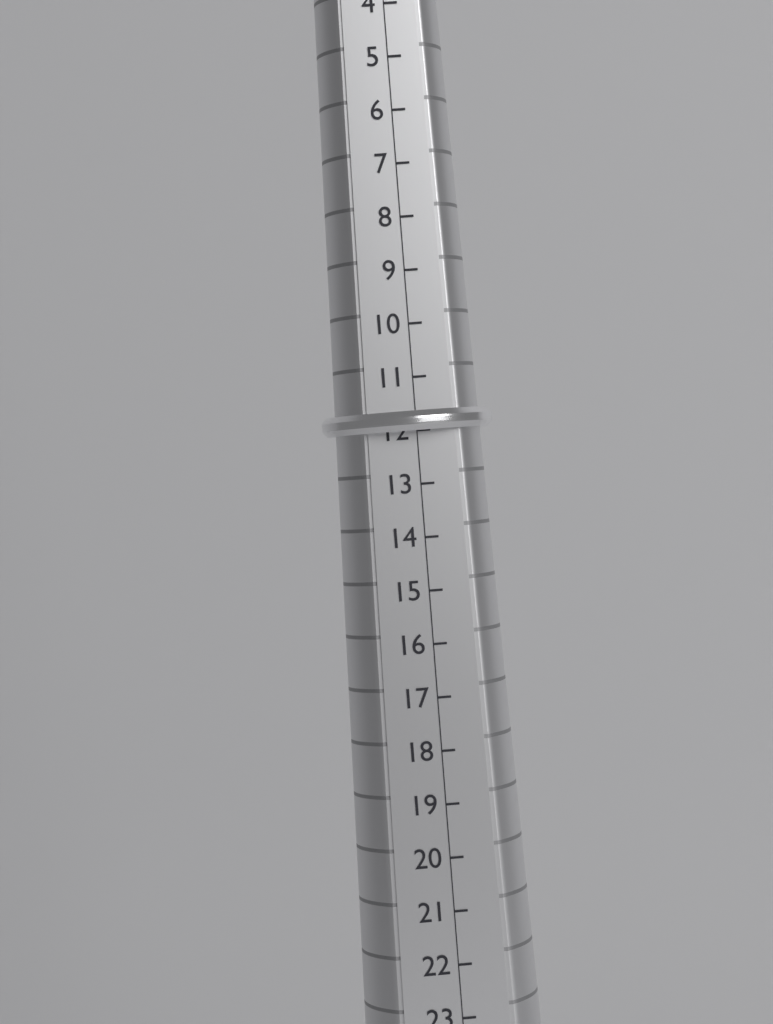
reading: 12 (no unit)
